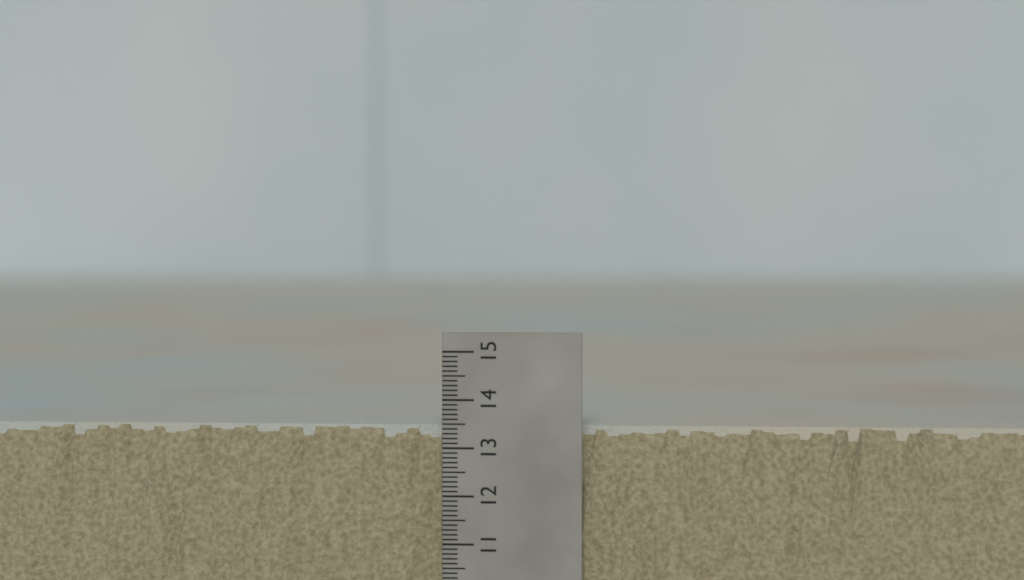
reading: 13.4 (no unit)
